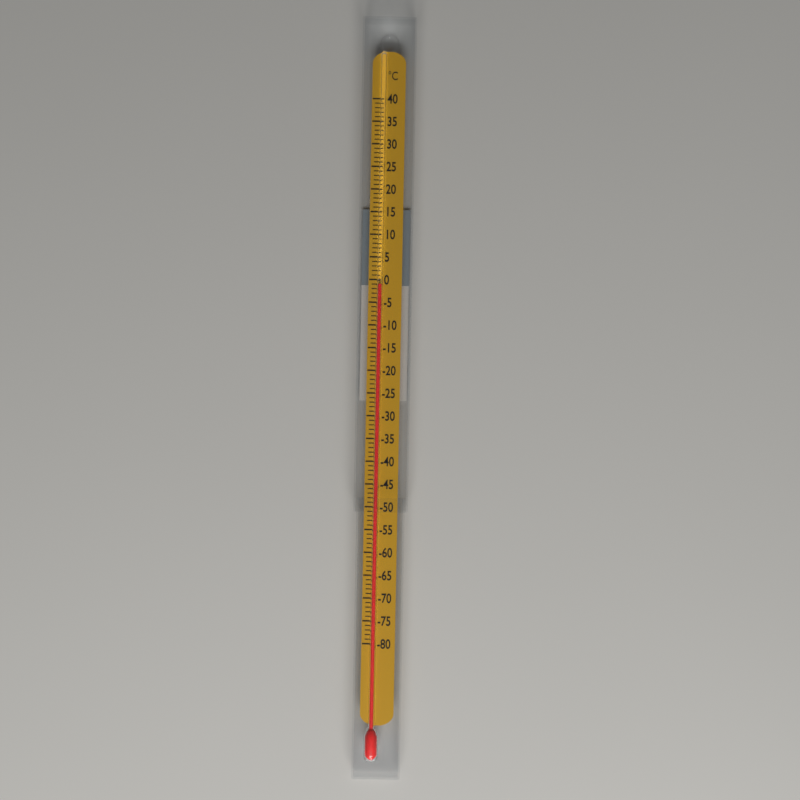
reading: -1 °C
